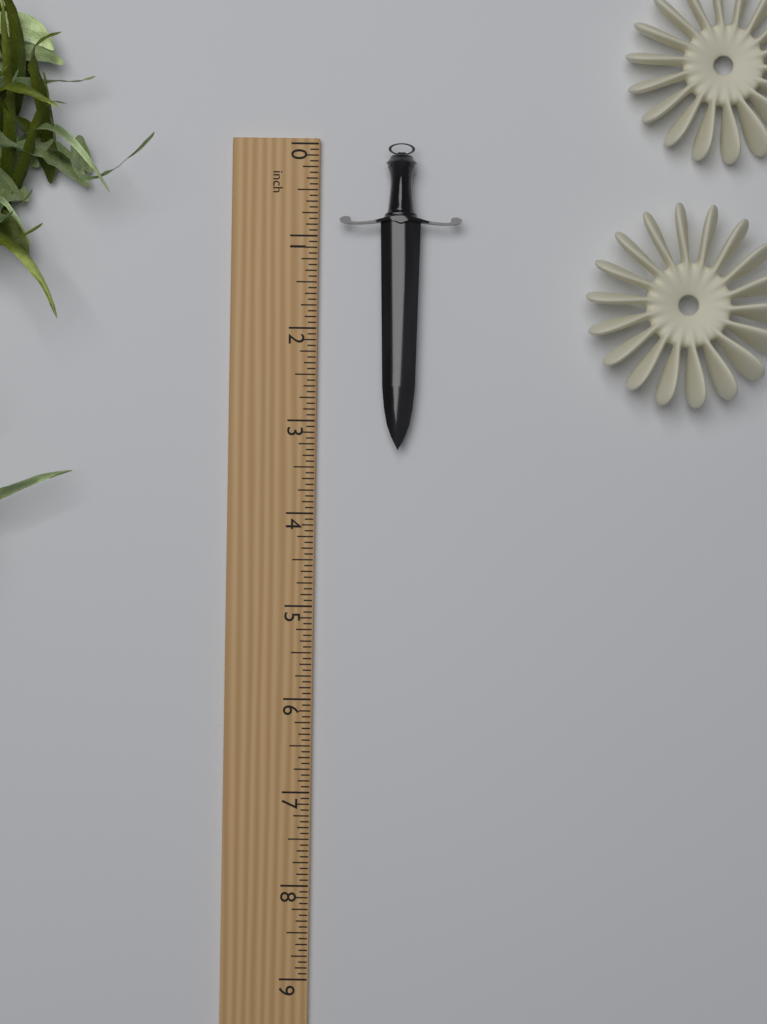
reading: 3.3125 inch
